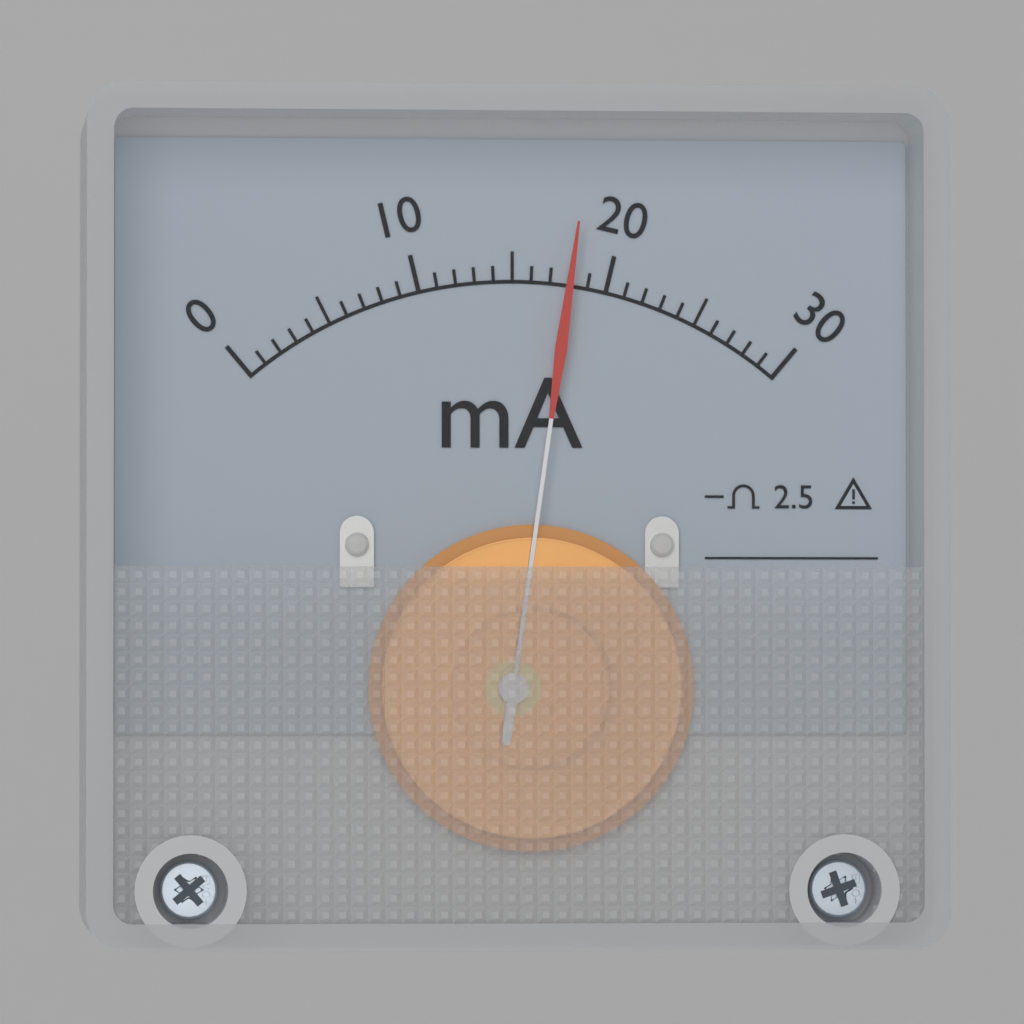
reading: 18 mA
